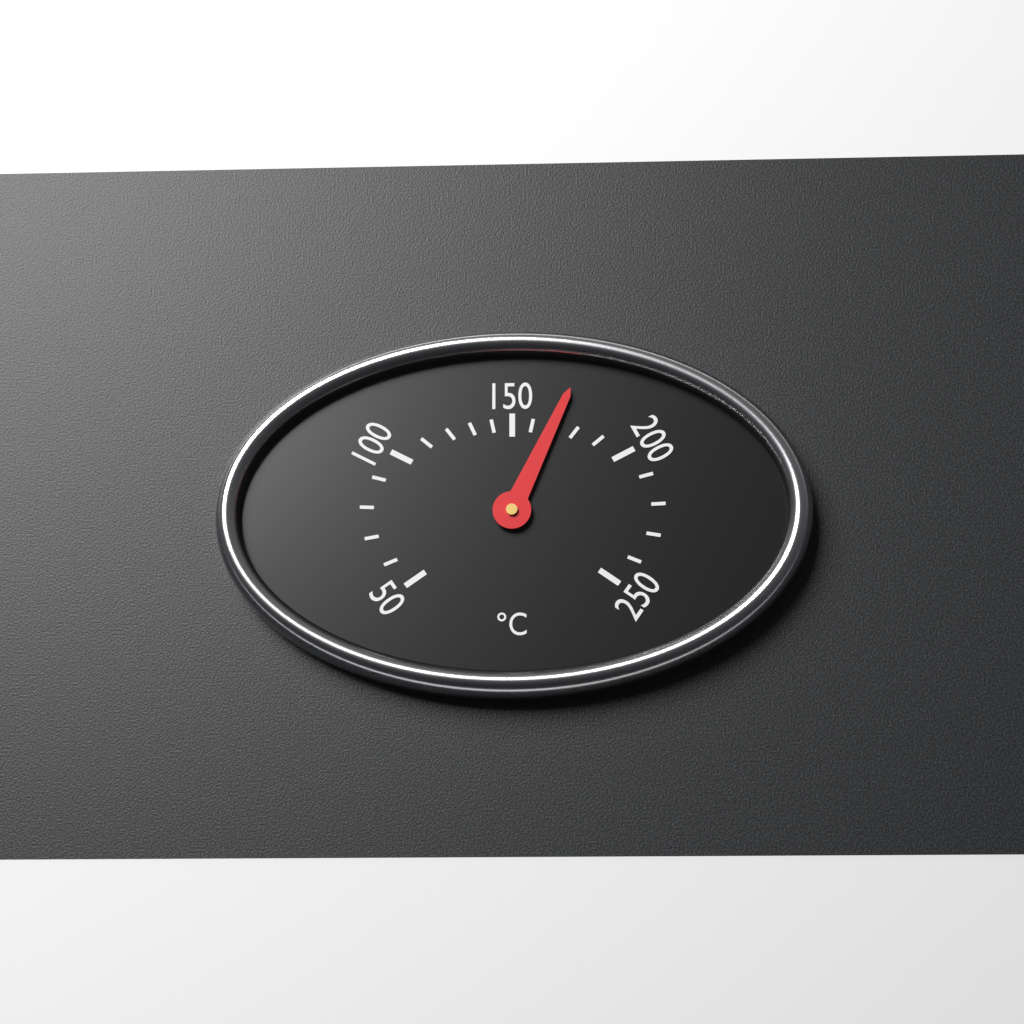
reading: 170 °C
